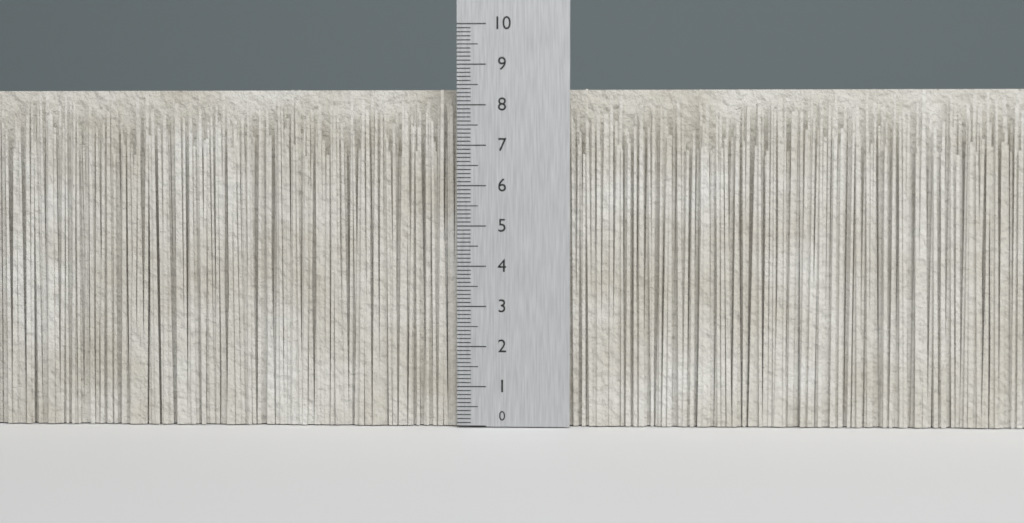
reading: 8.4 (no unit)
